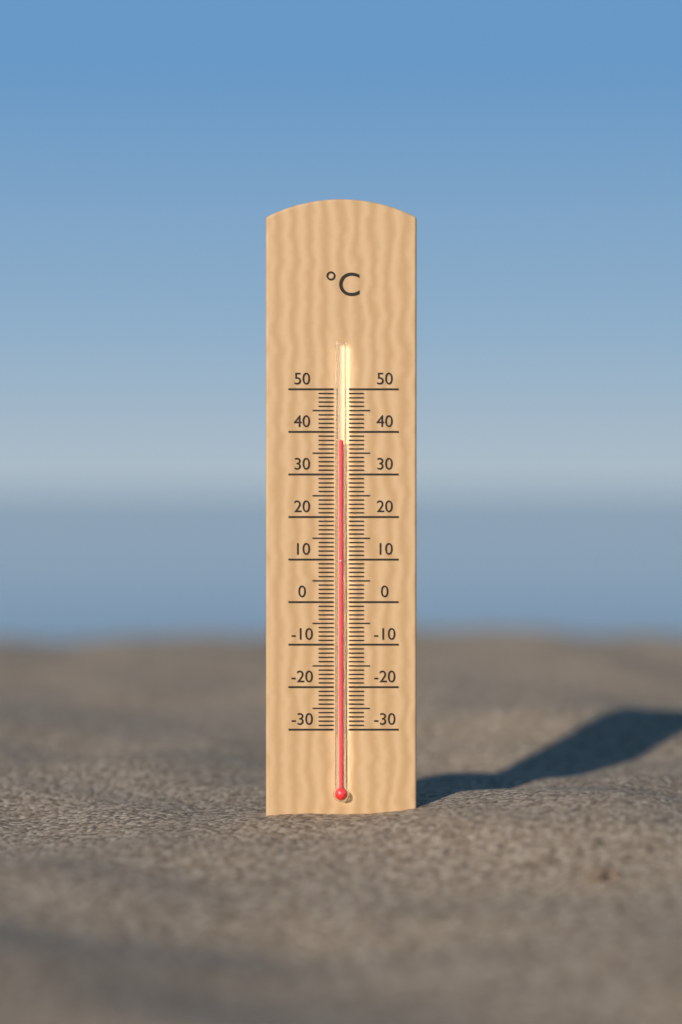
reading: 38 °C
